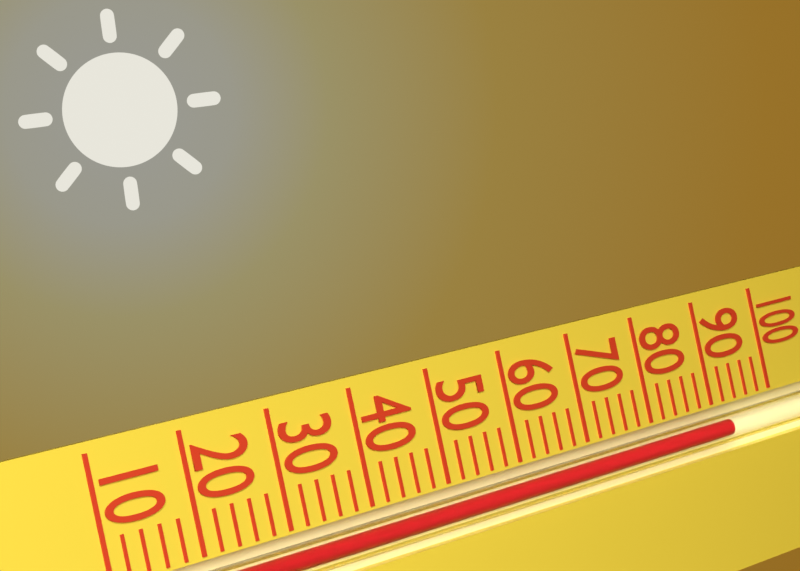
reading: 92 (no unit)
